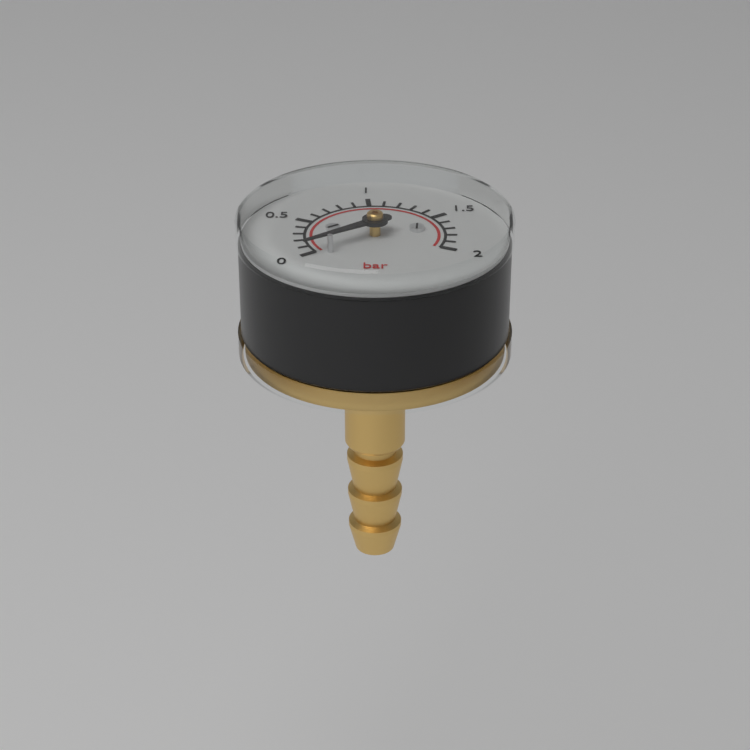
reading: 0.0 bar
